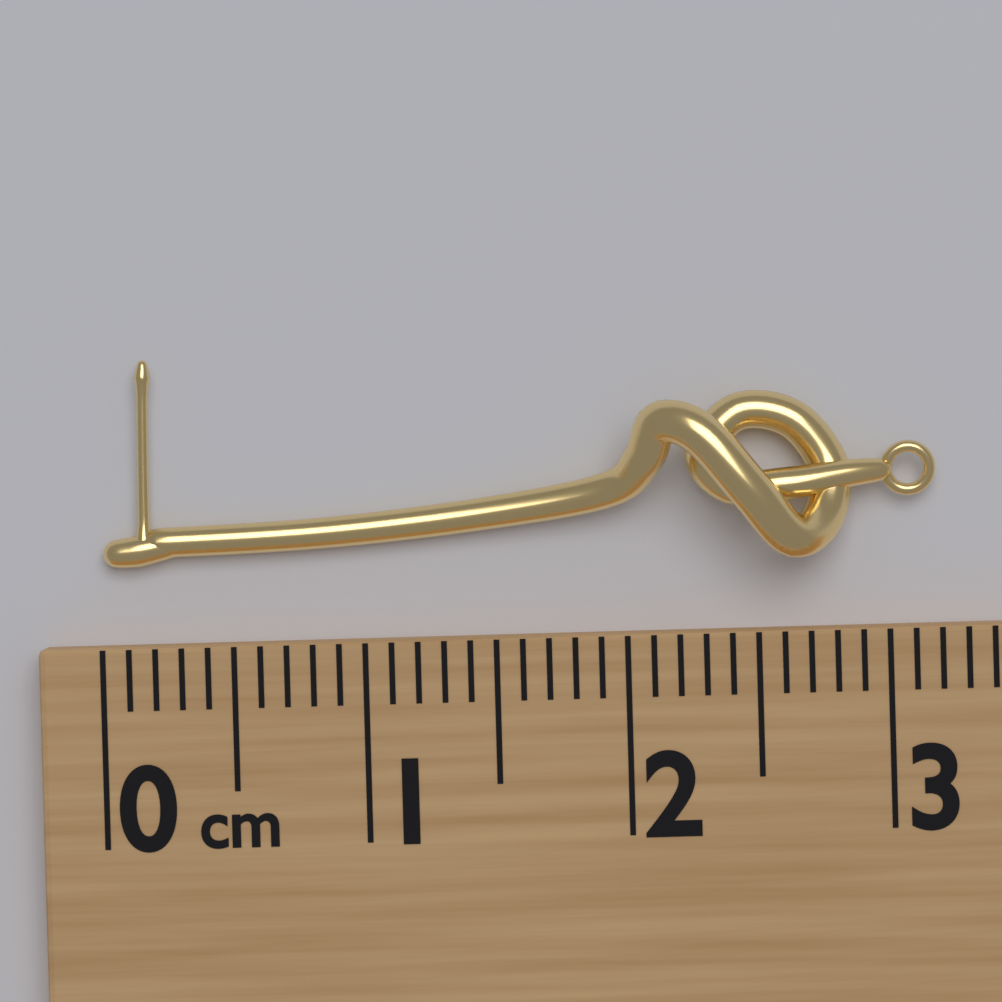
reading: 3.2 cm
